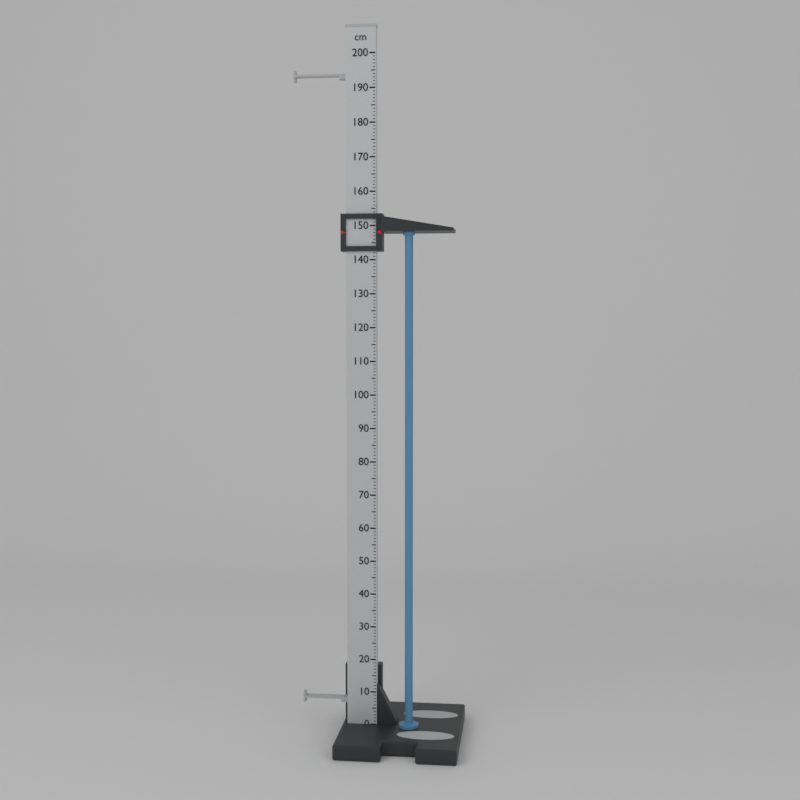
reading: 148 cm
